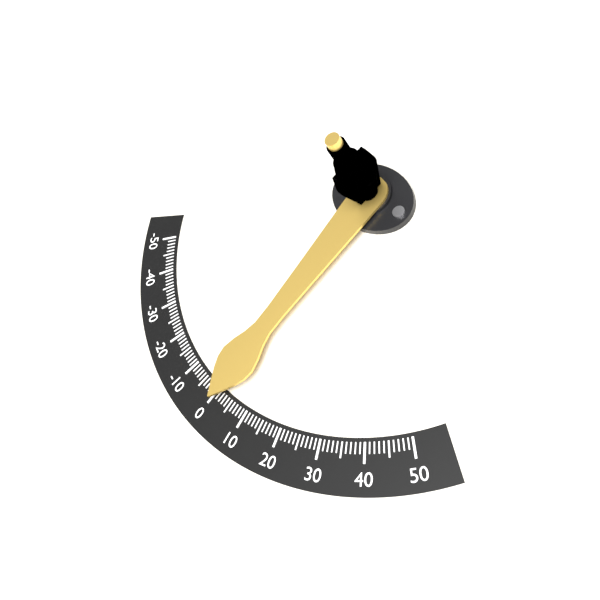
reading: 1 (no unit)
